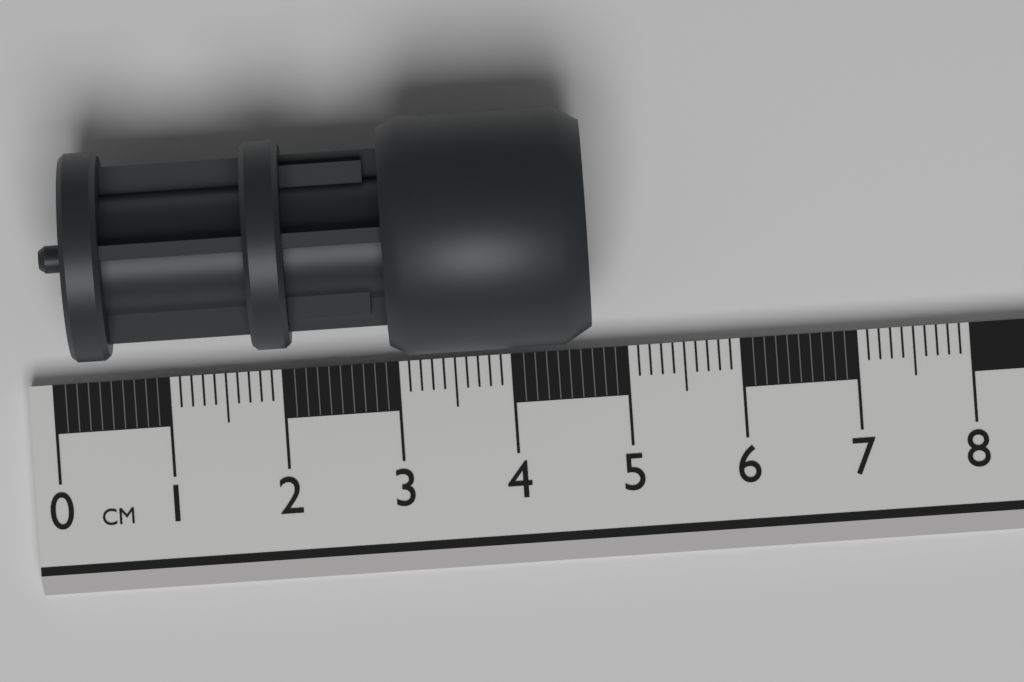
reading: 4.7 cm
